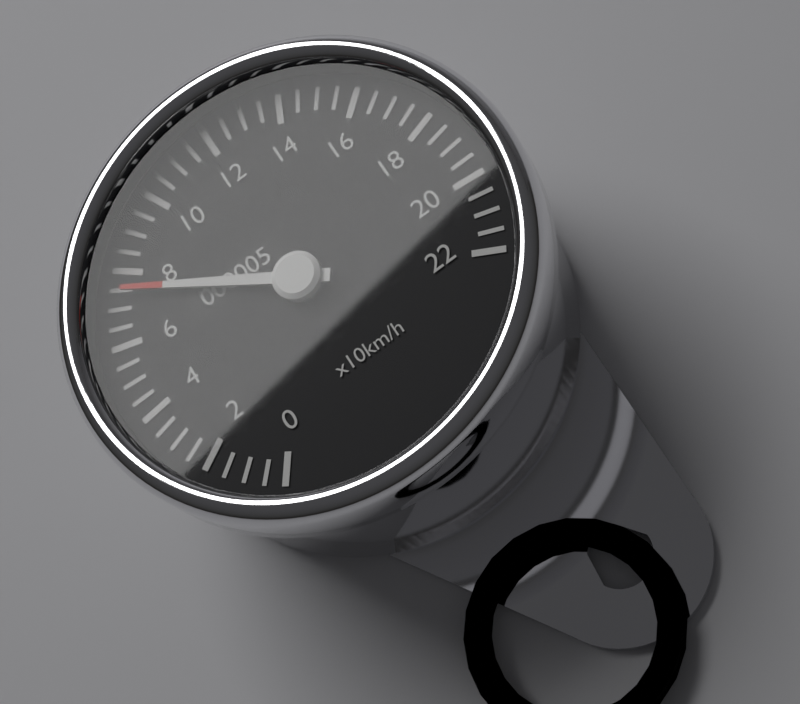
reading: 75 km/h
